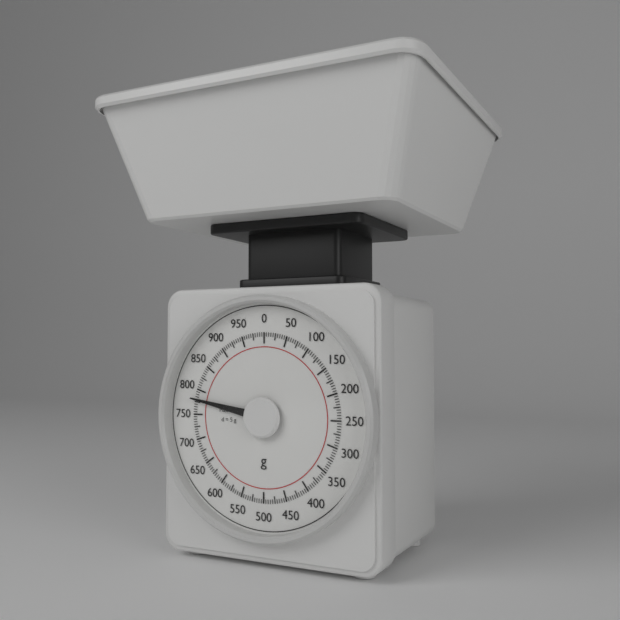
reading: 780 g
